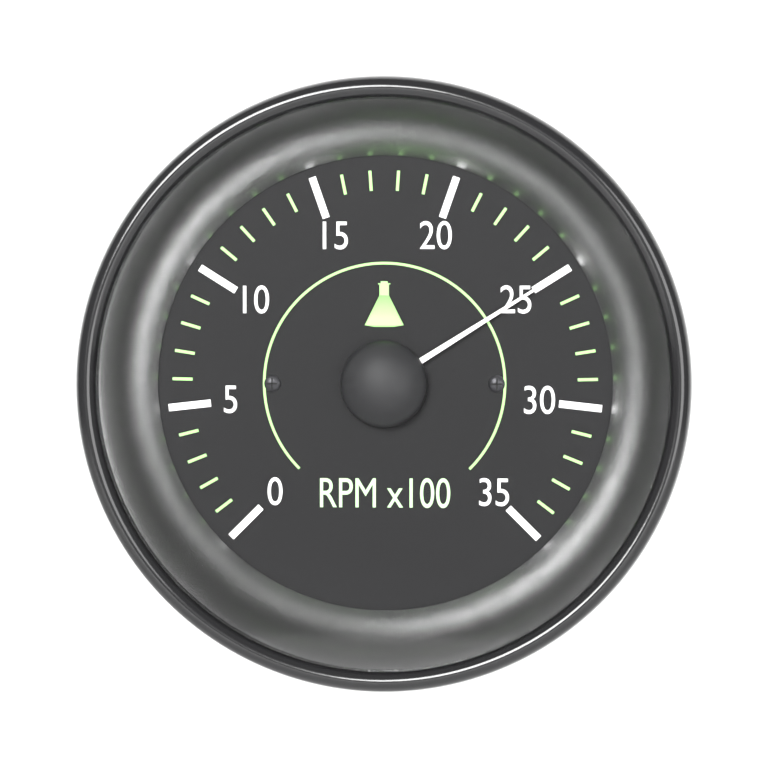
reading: 25 RPM x100
